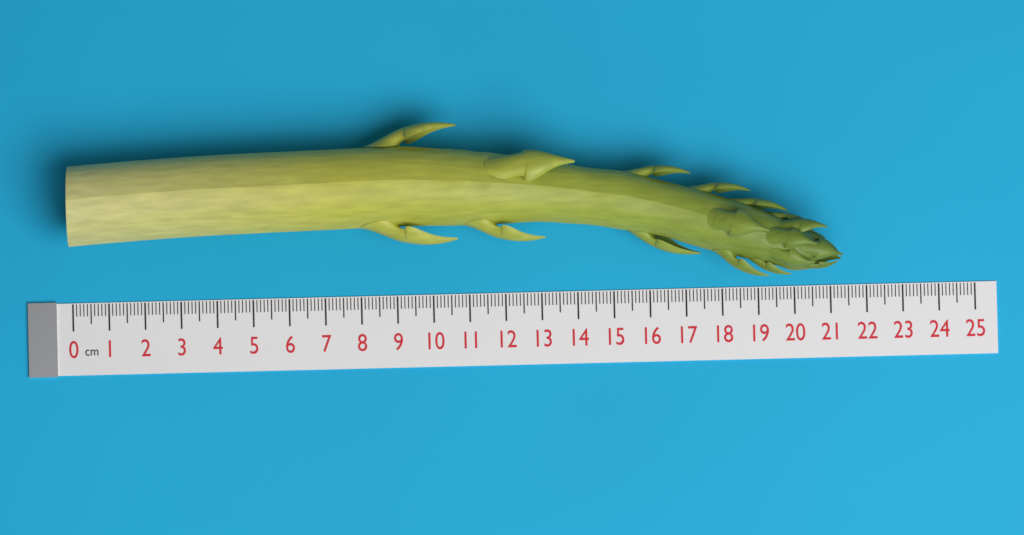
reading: 21.3 cm
